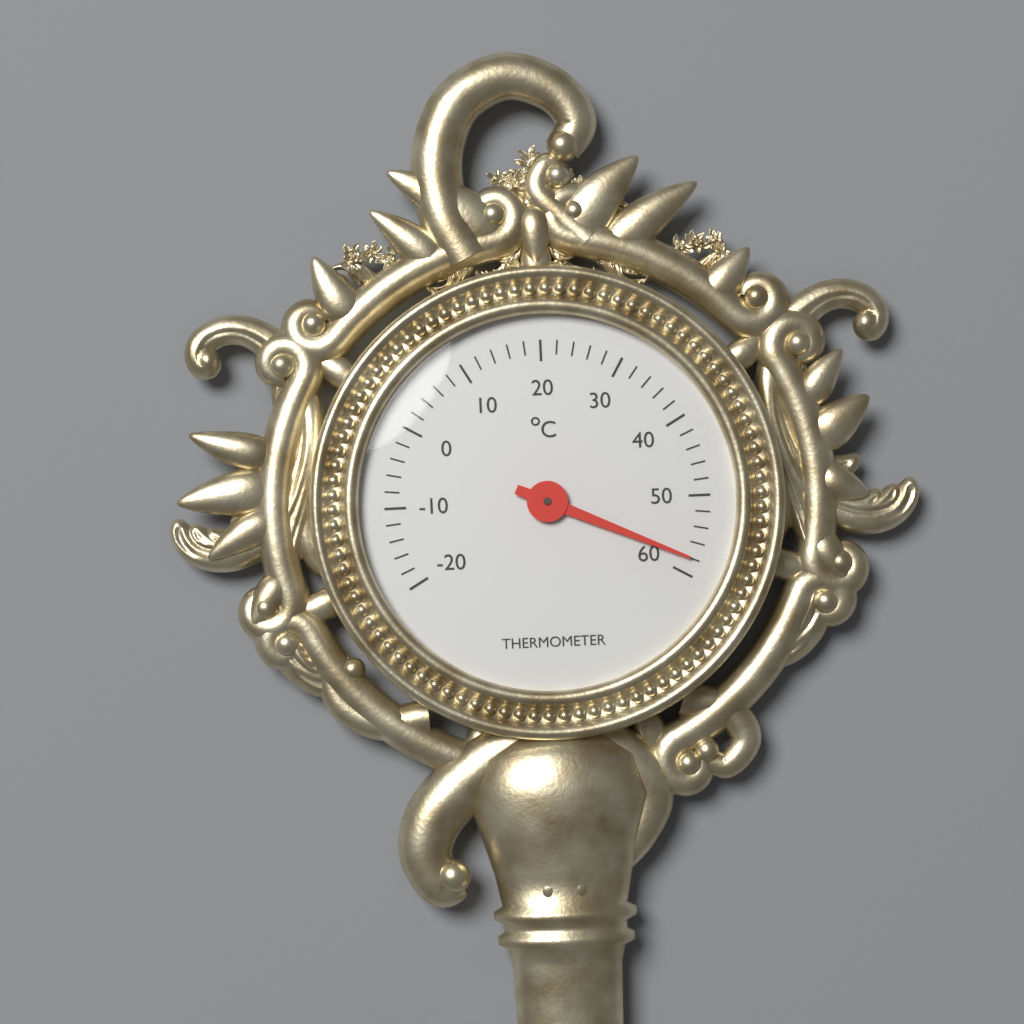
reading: 58 °C
